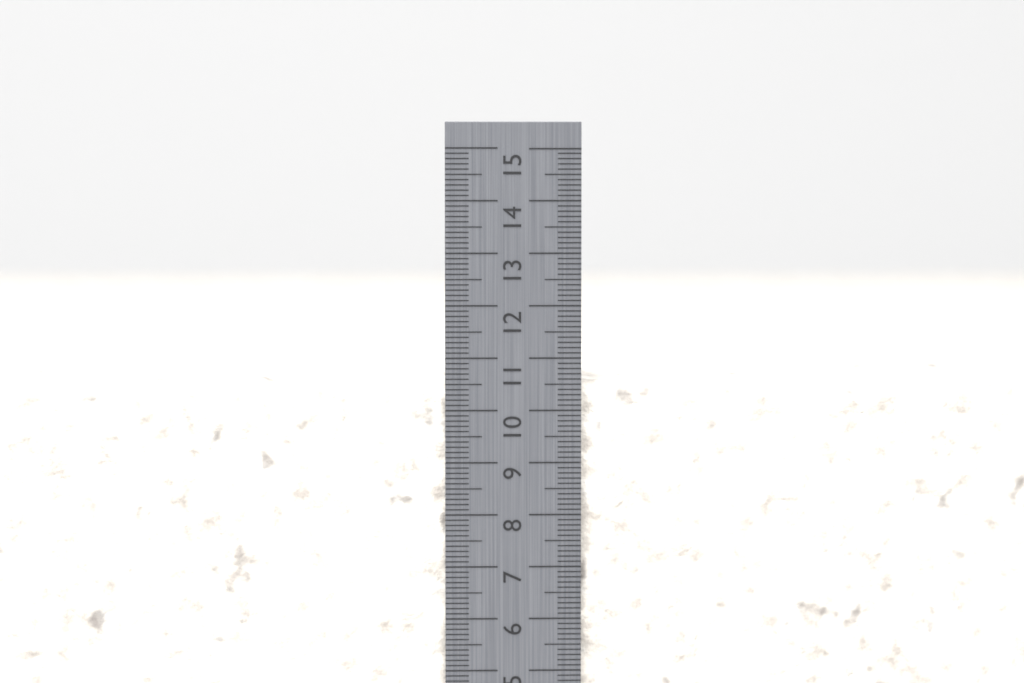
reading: 10.6 cm
